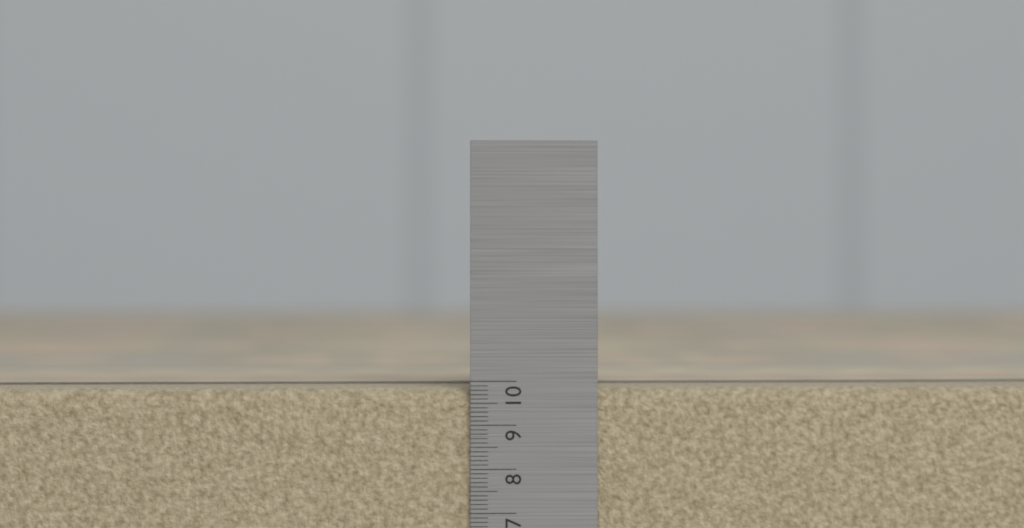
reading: 9.9 (no unit)
